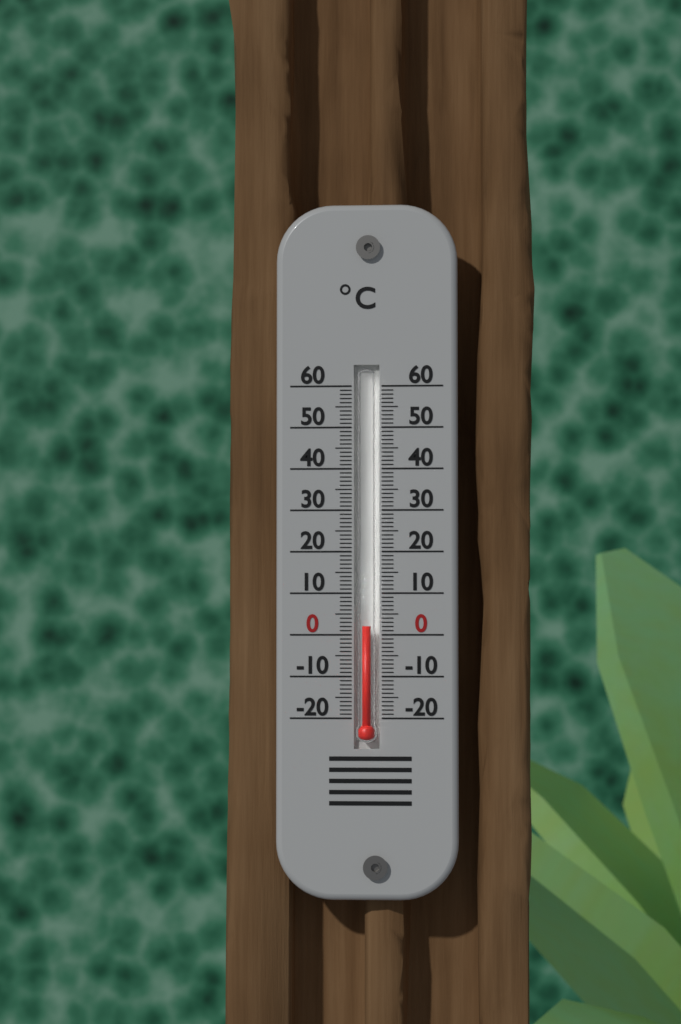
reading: 2 °C
